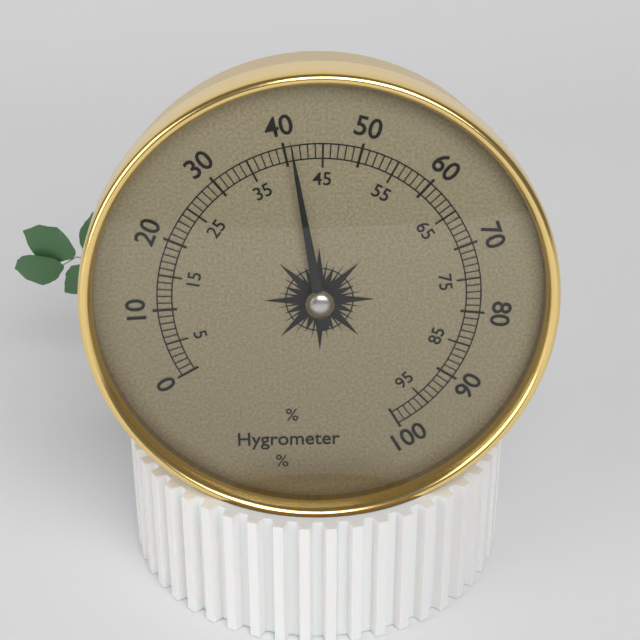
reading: 41 %
